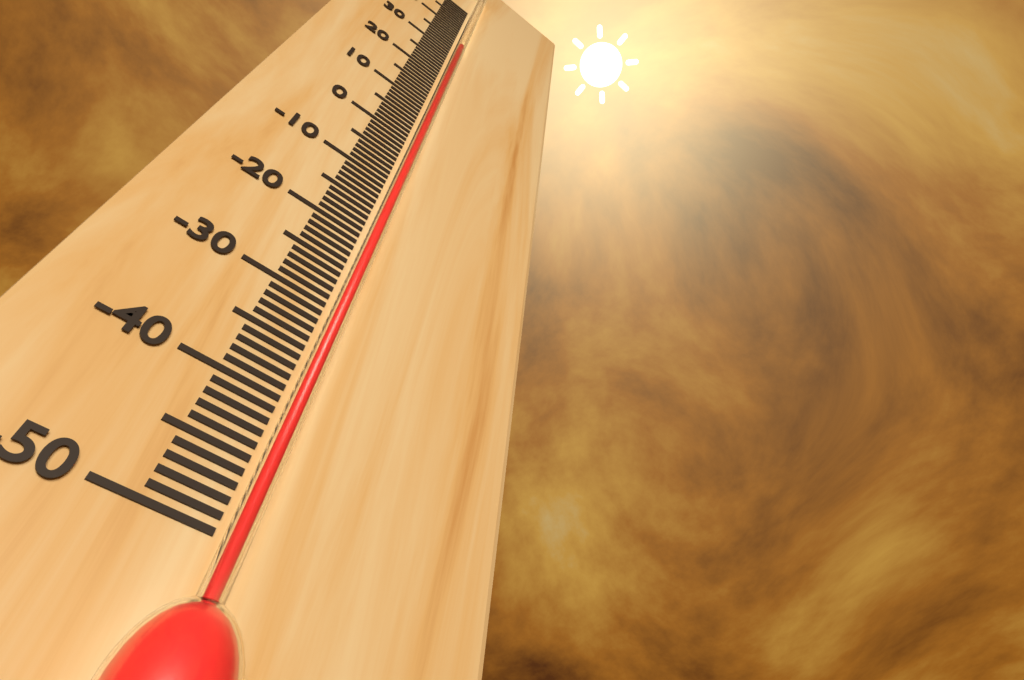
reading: 32 °C
